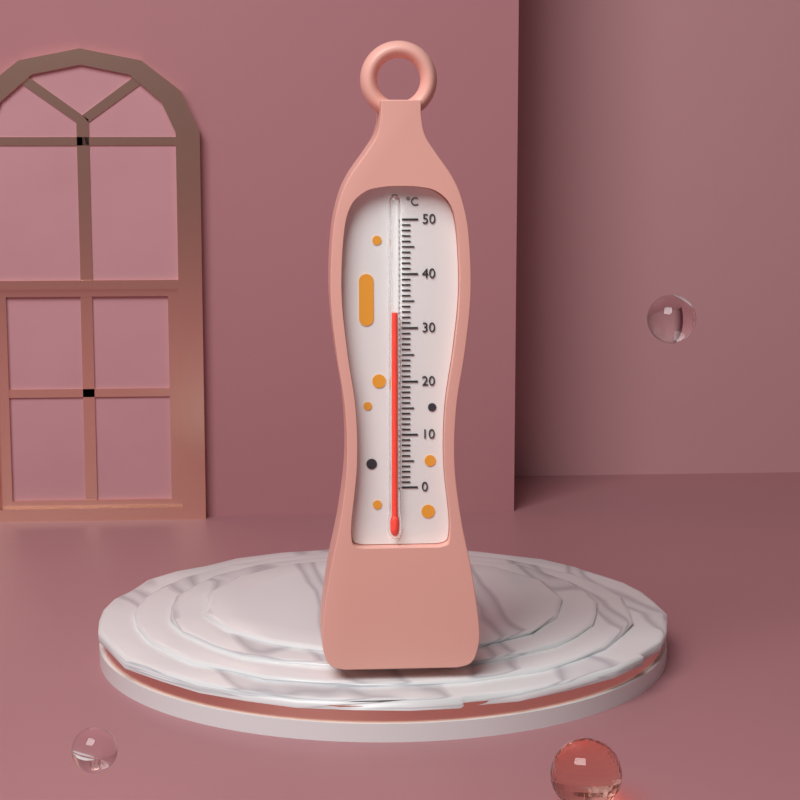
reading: 33 °C
